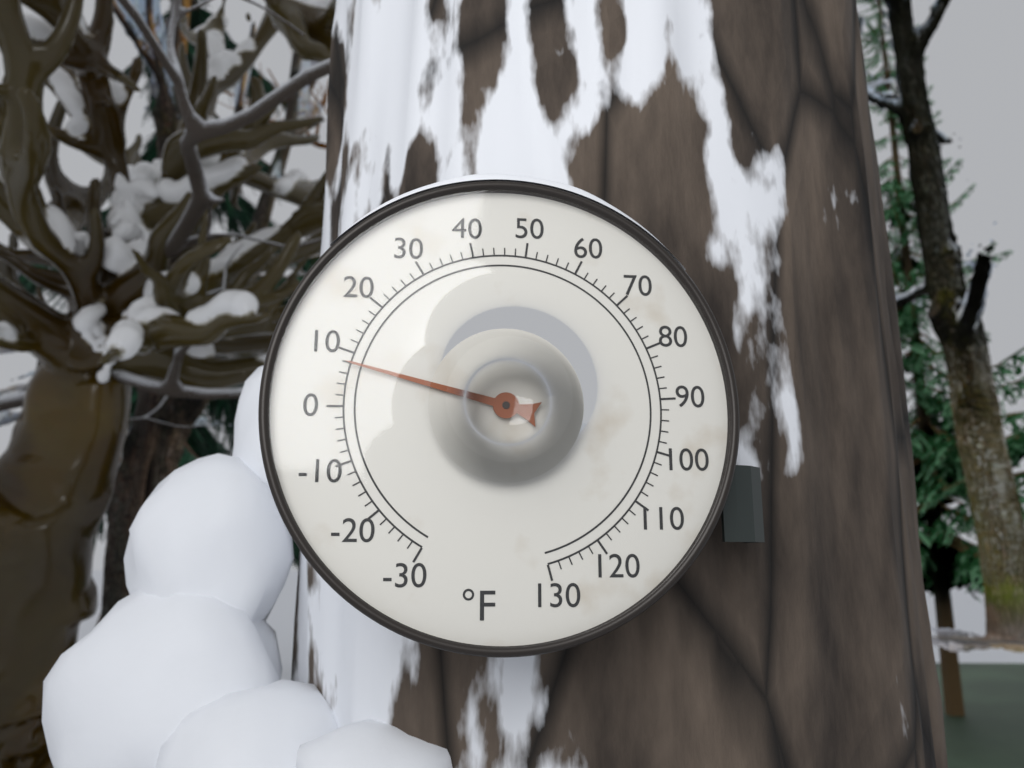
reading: 8 °F
